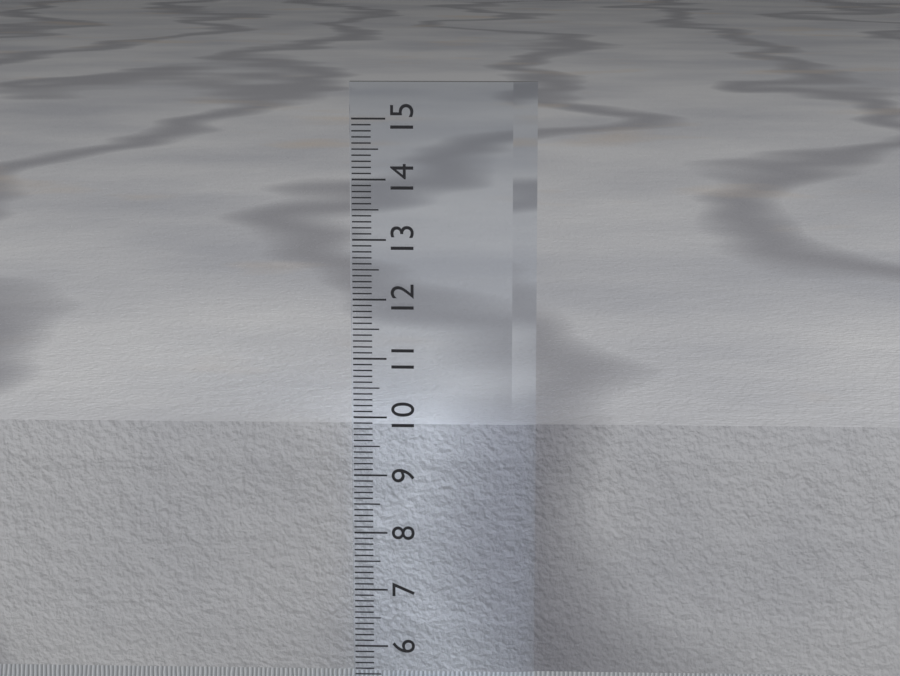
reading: 9.8 cm
